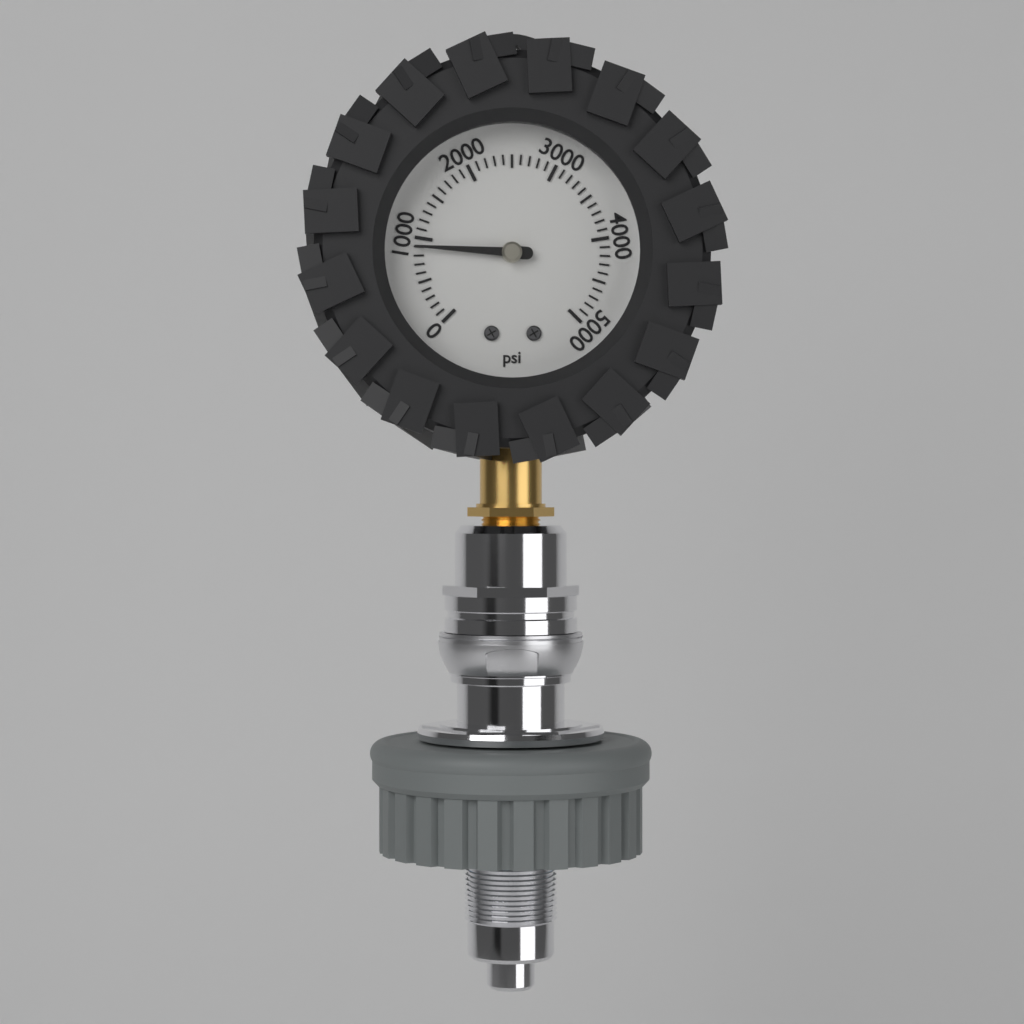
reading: 900 psi
